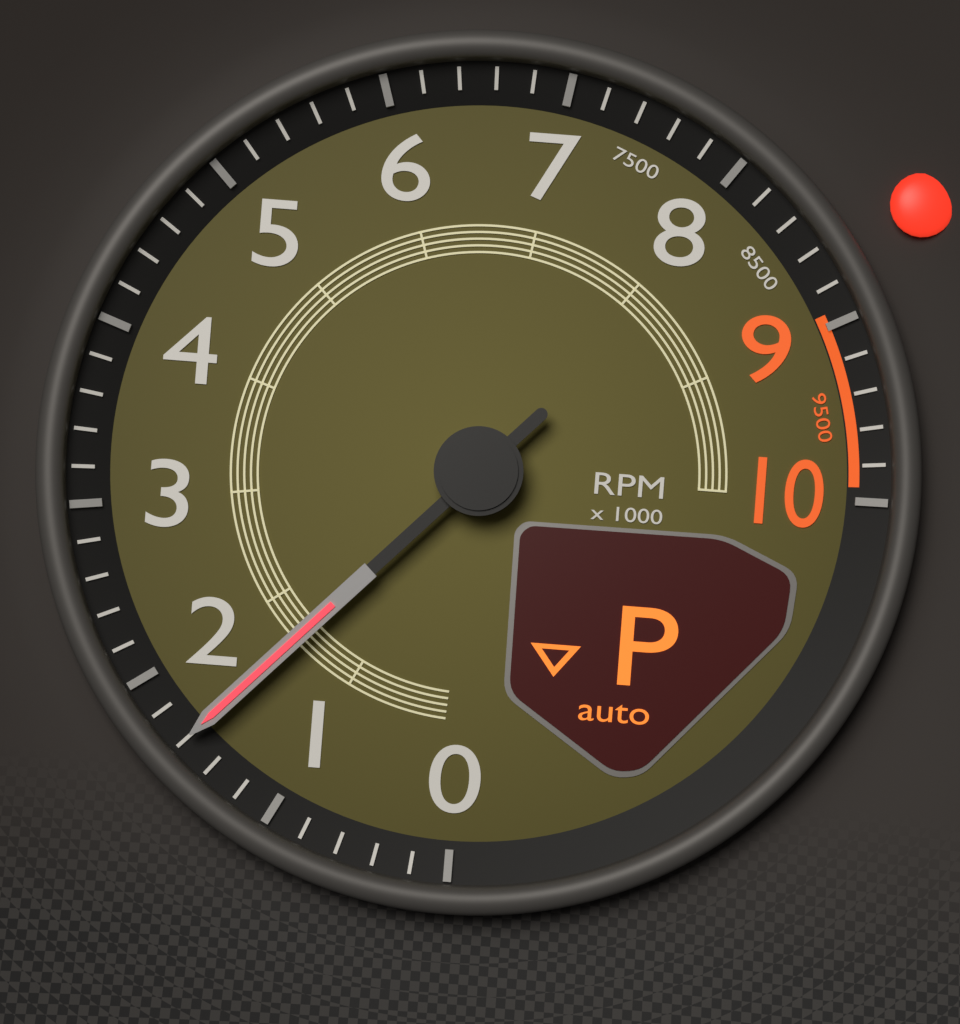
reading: 1600 RPM
